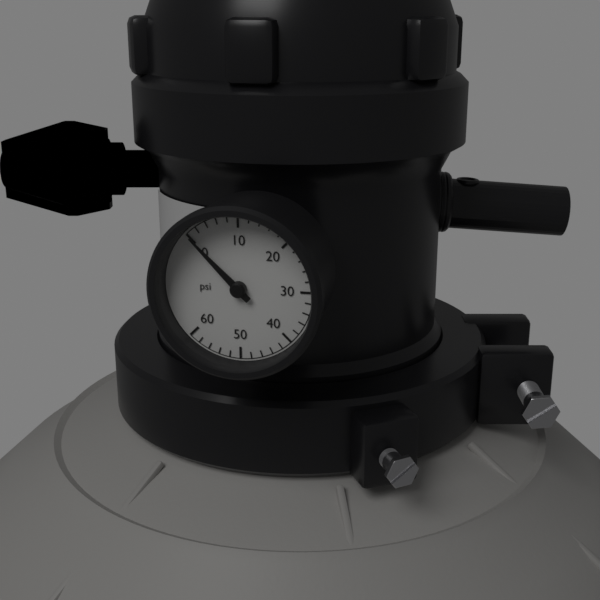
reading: 0 psi
